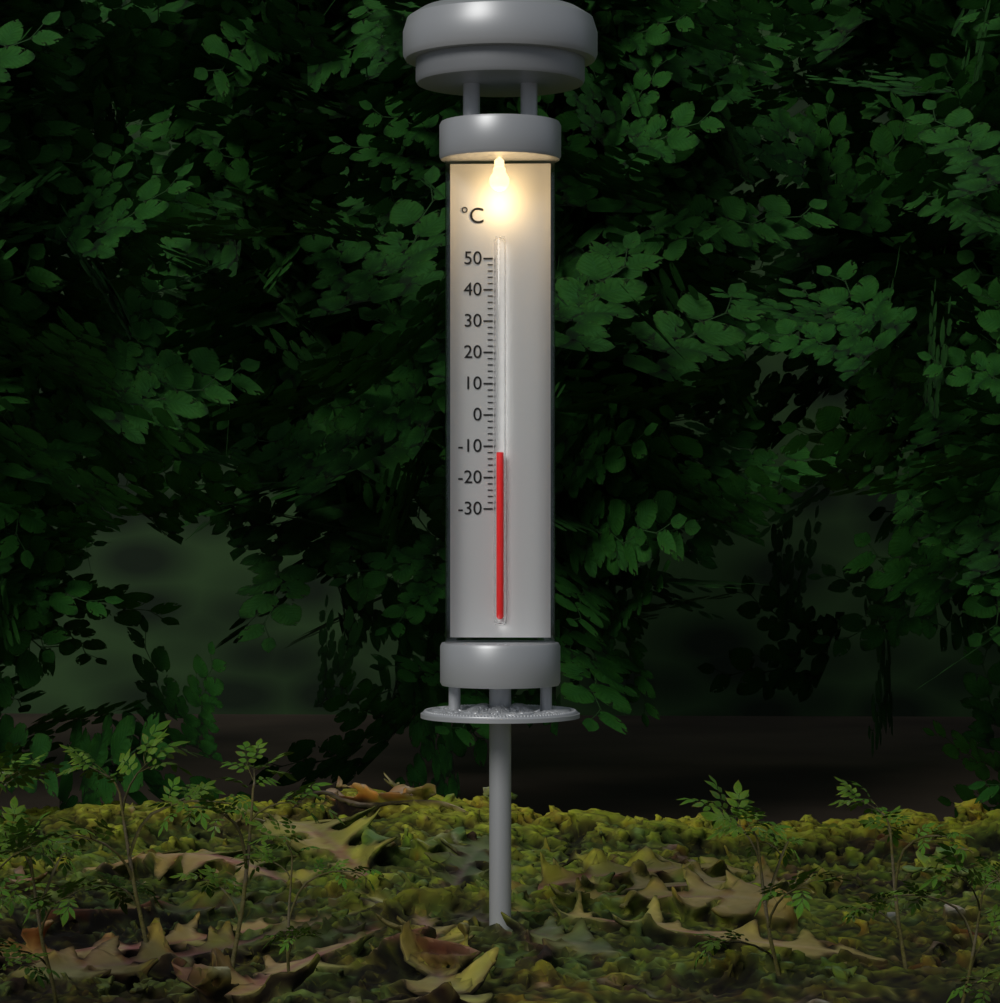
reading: -12 °C
